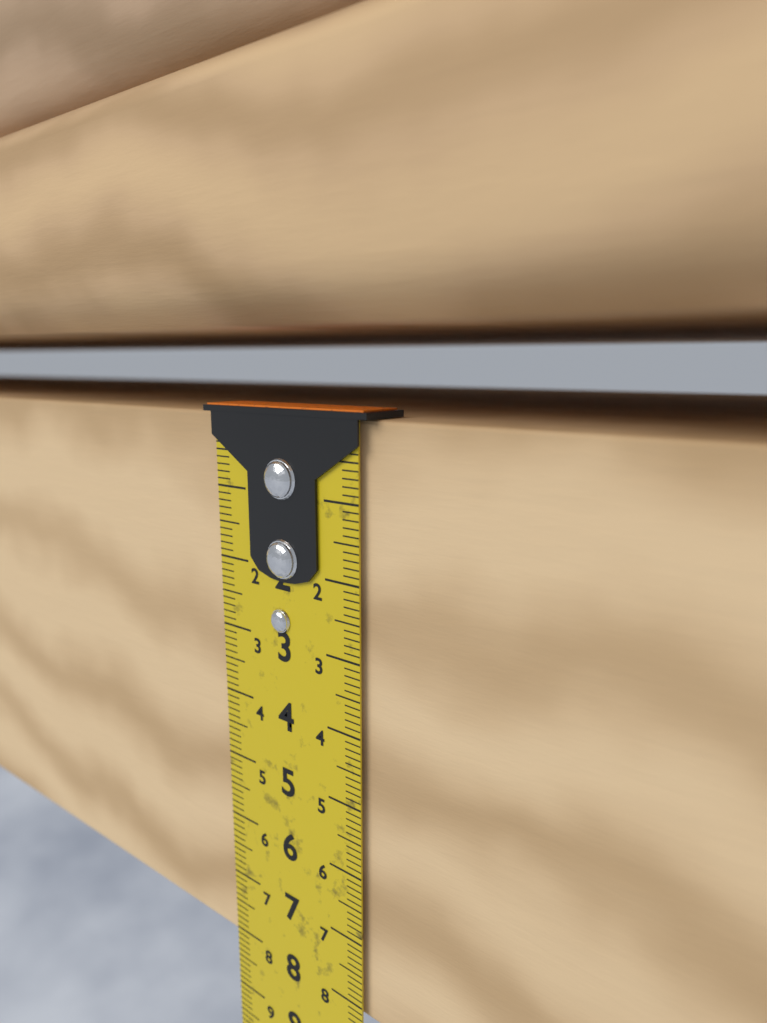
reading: 8.2 cm
